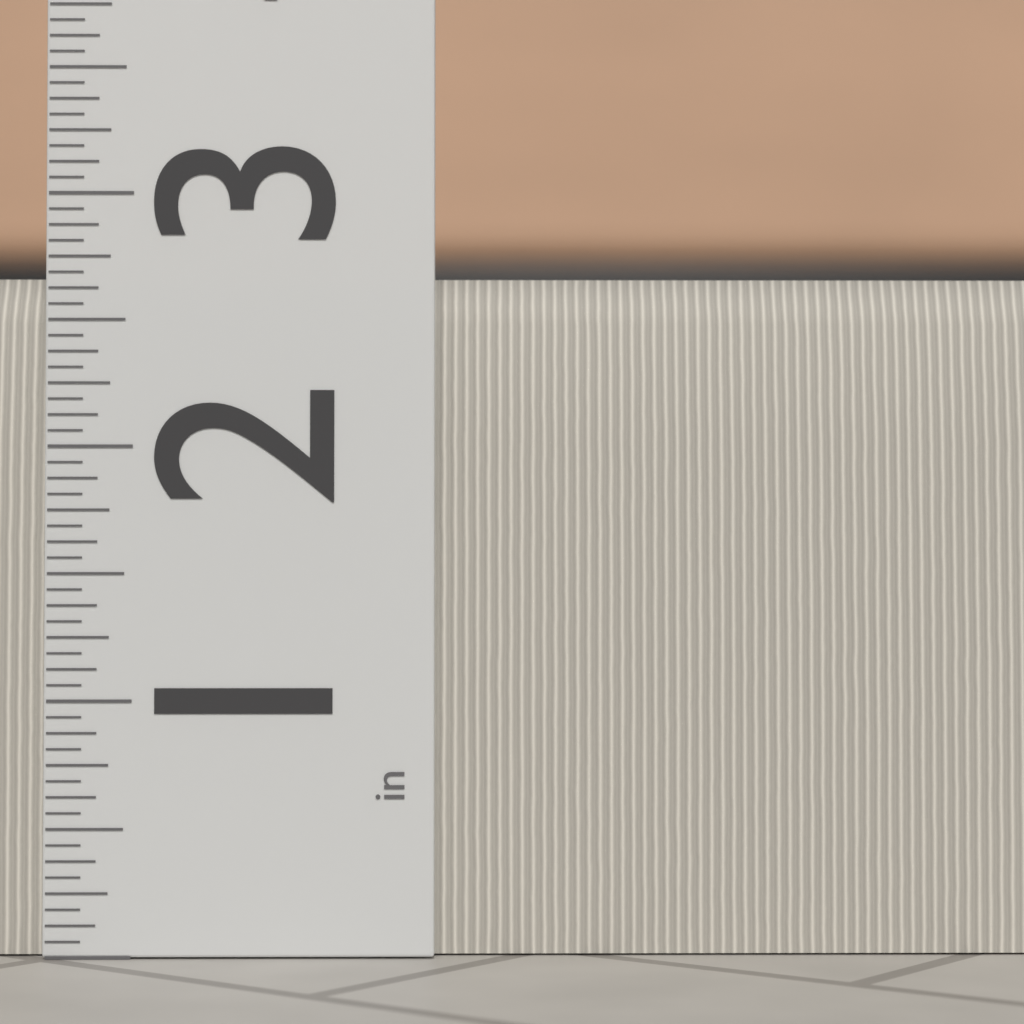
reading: 2.6875 in
